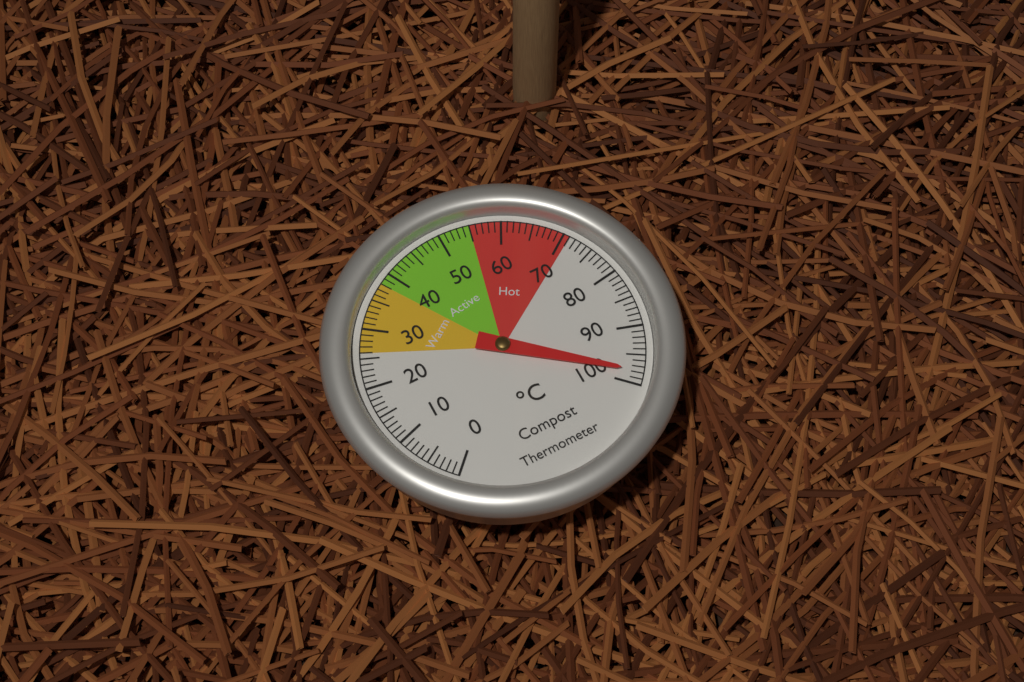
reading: 98 °C
